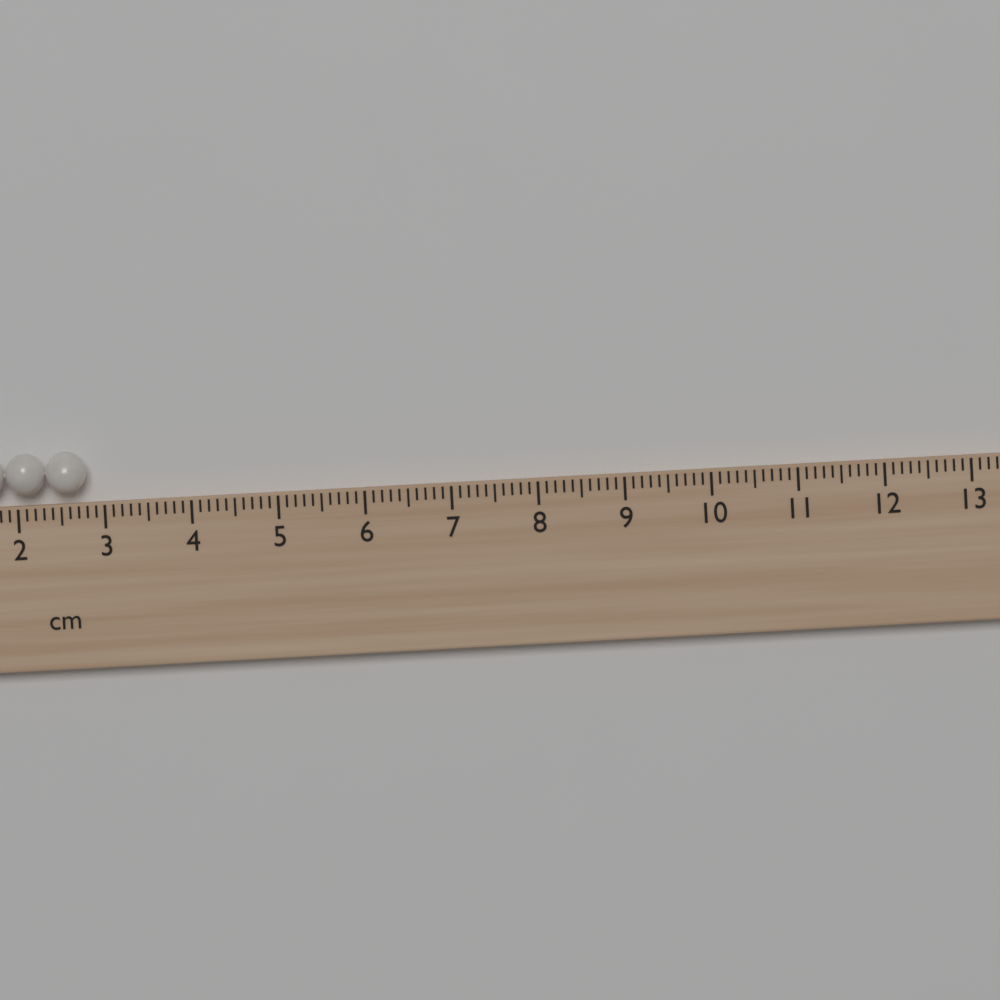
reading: 2.8 cm
